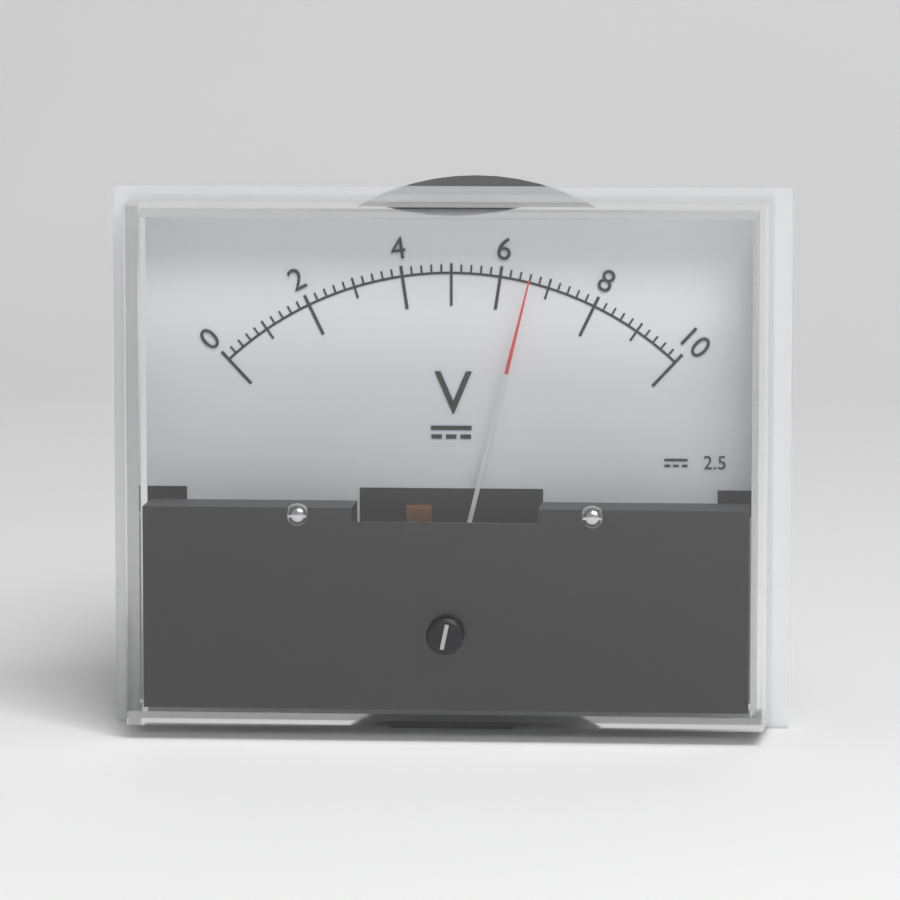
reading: 6.6 V
